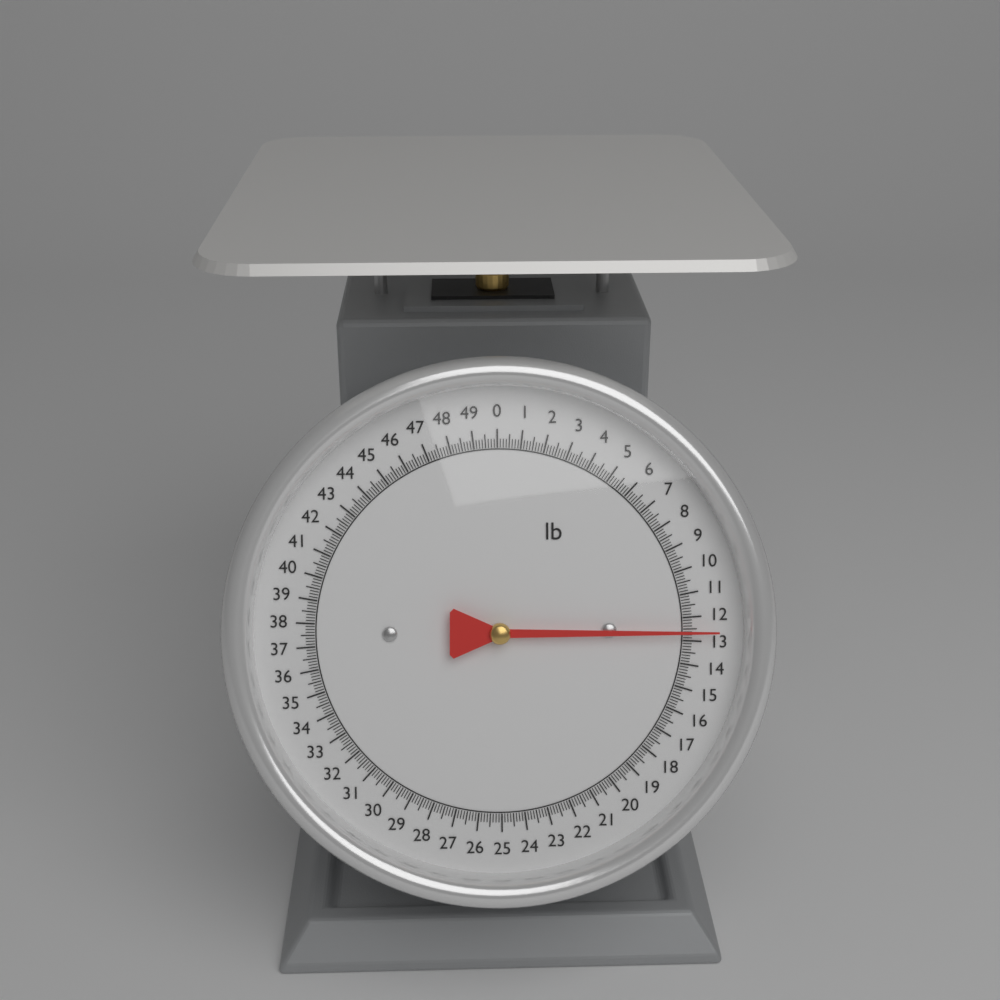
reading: 12.625 lb
